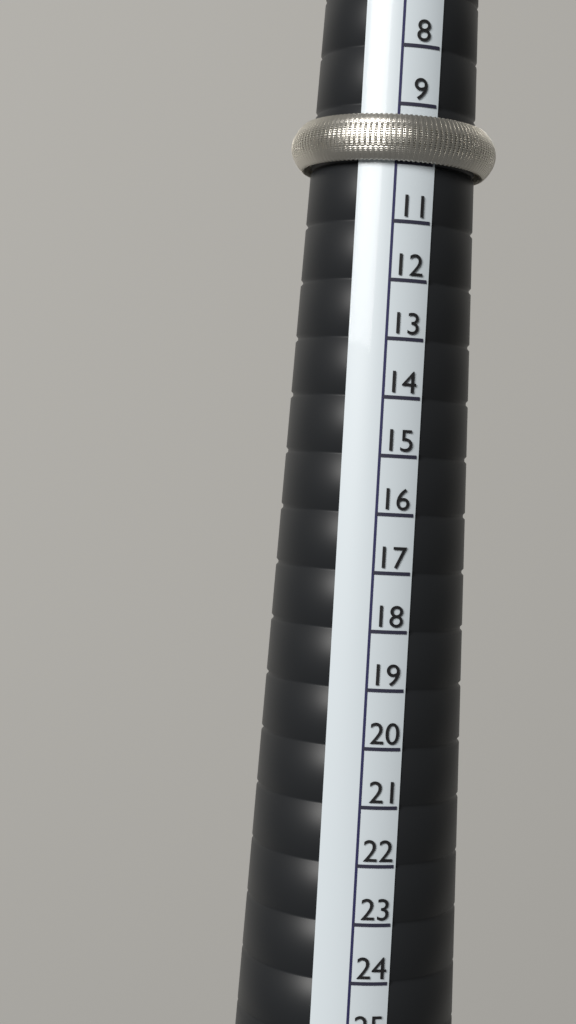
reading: 10 (no unit)
